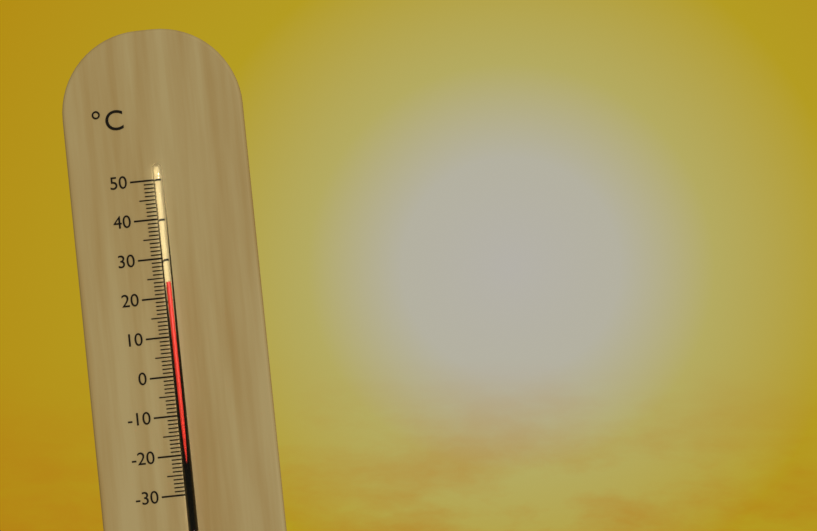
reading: 24 °C
